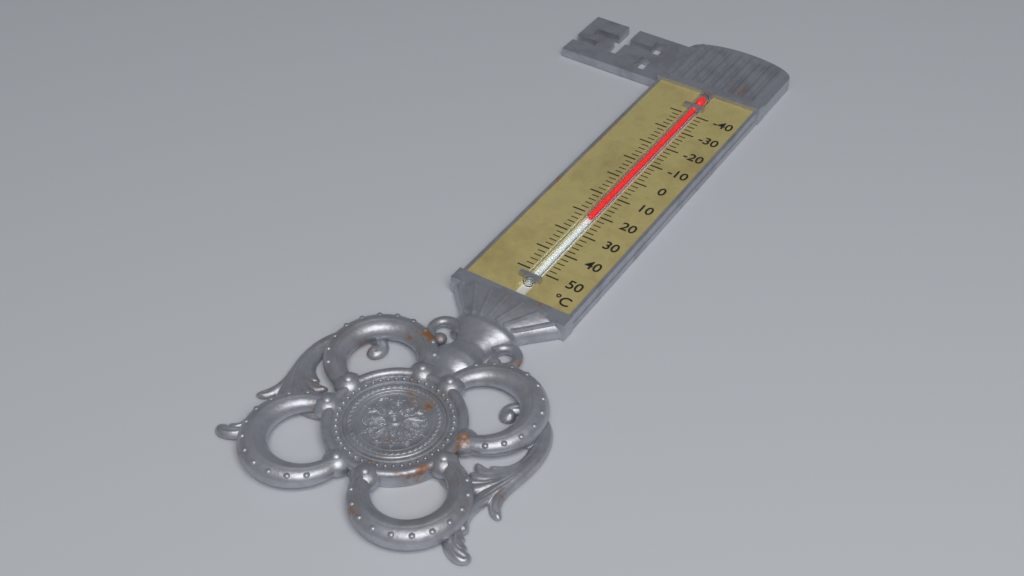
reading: 22 °C
